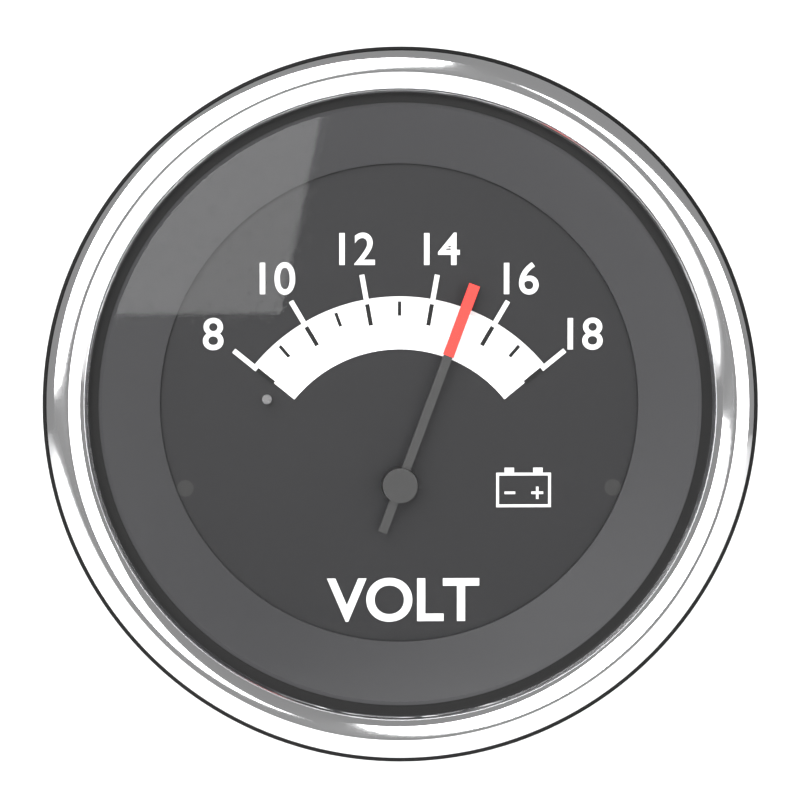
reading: 15 V
